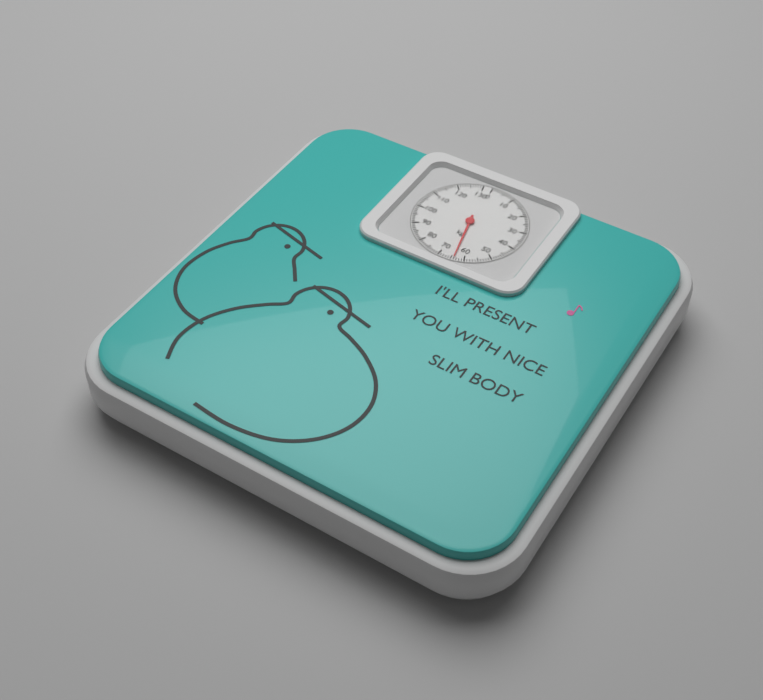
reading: 64 kg
